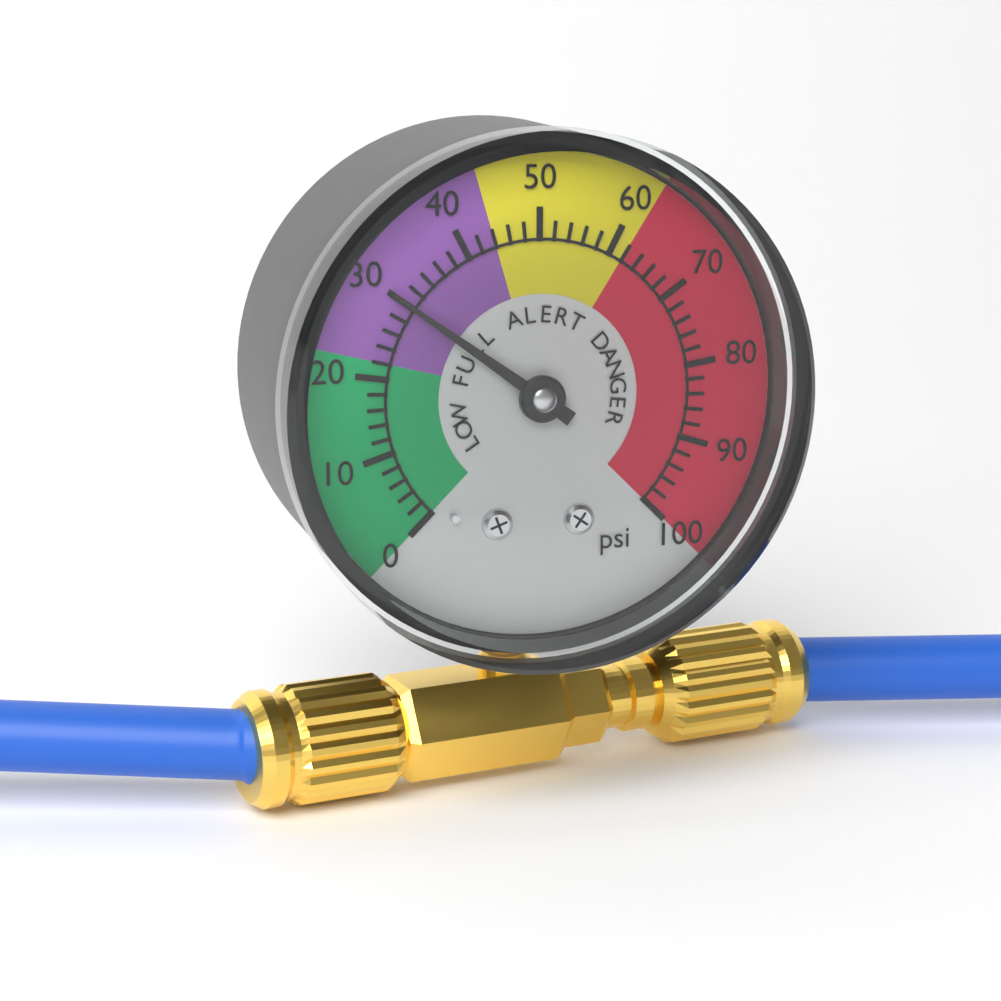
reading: 30 psi
